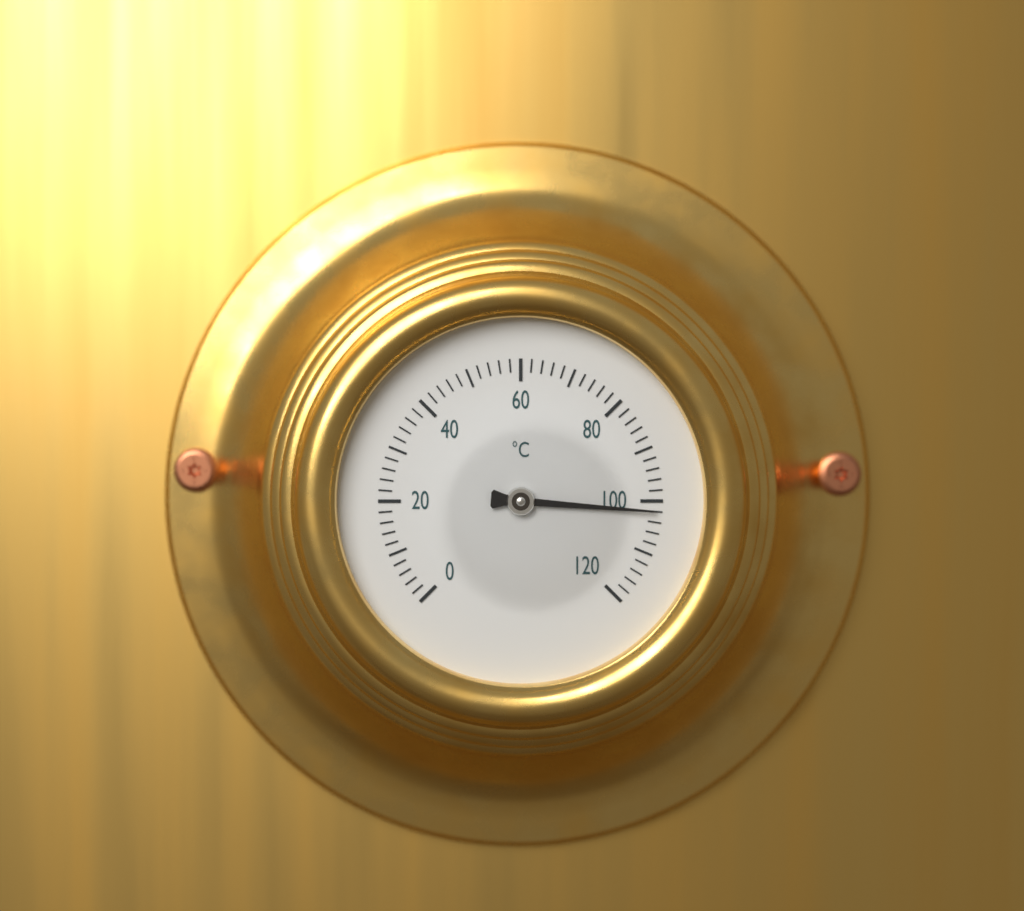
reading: 102 °C
